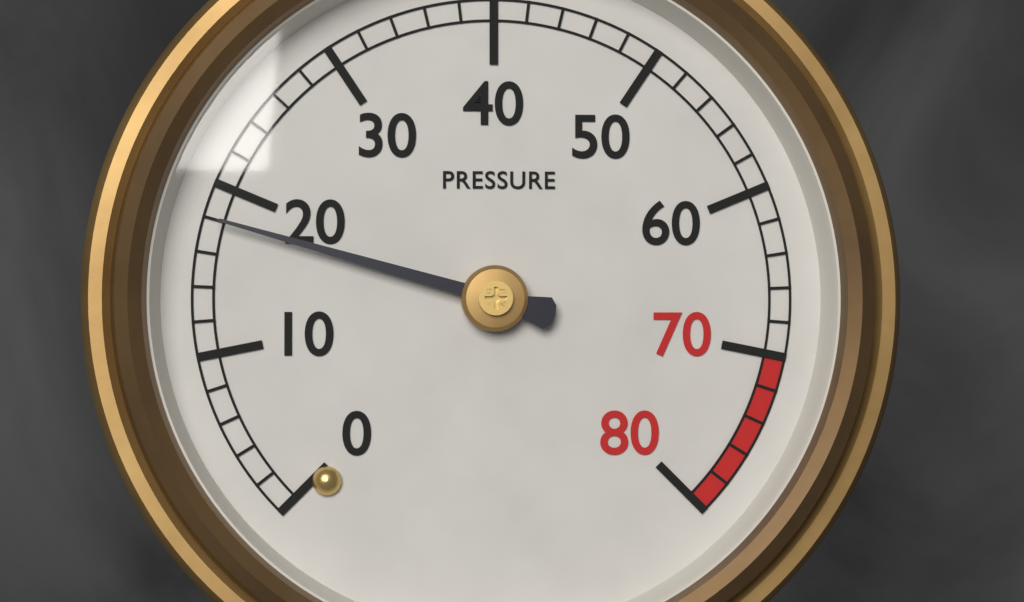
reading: 18 (no unit)
